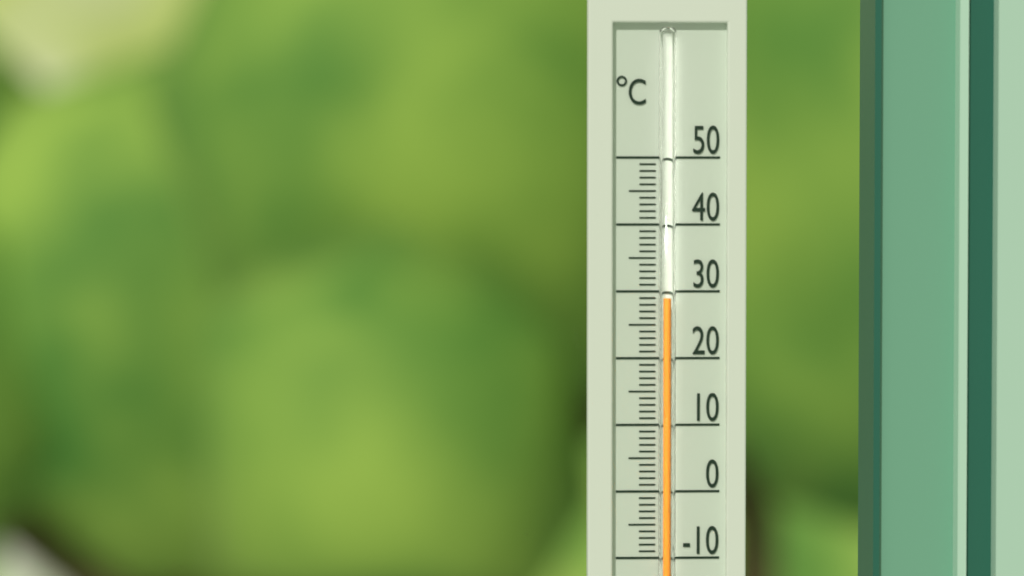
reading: 29 °C
